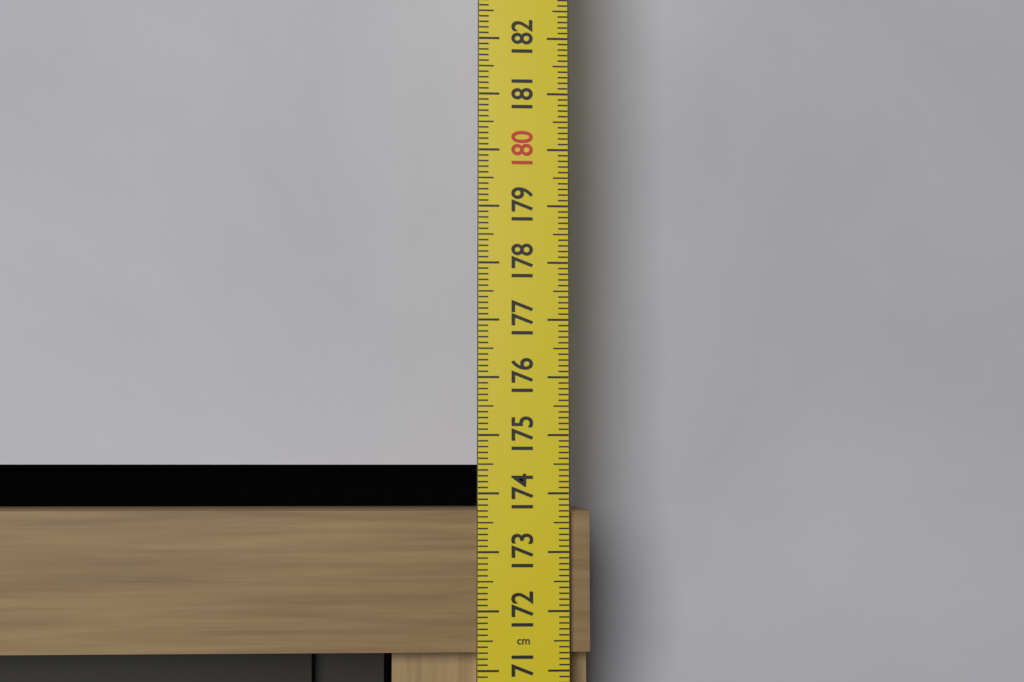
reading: 173.7 cm
